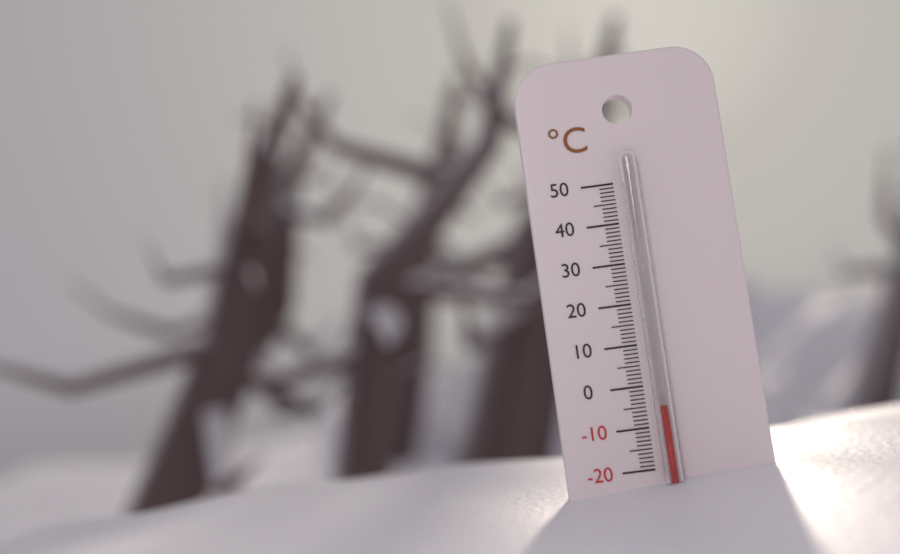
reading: -5 °C
